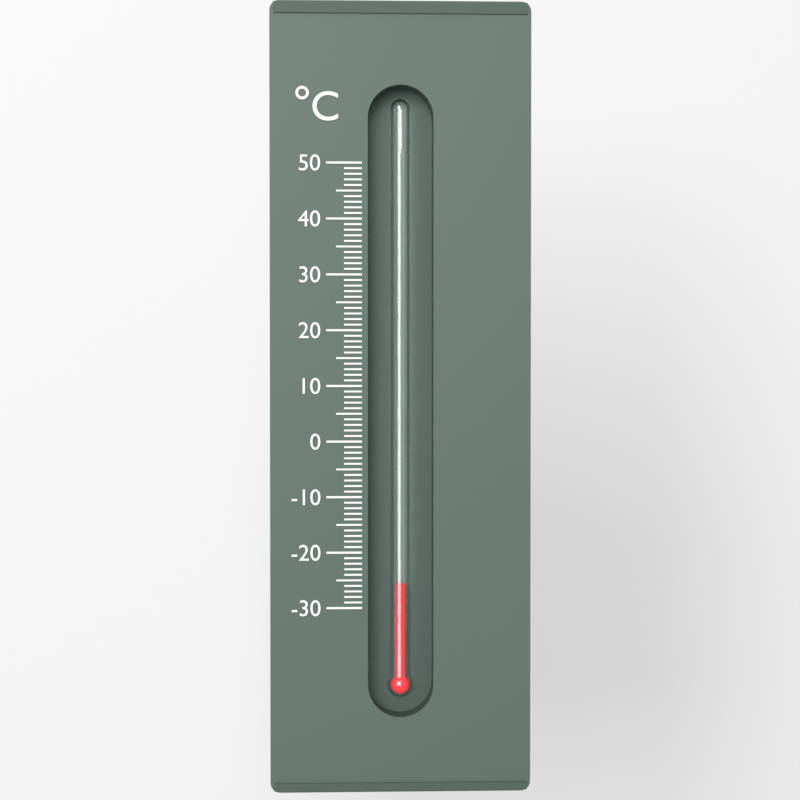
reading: -26 °C
